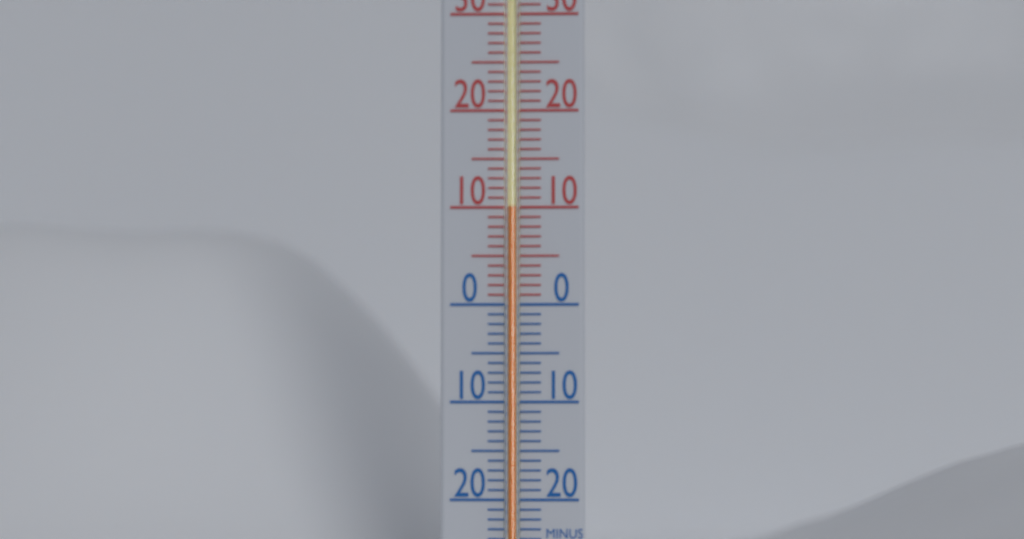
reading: 10 °C
